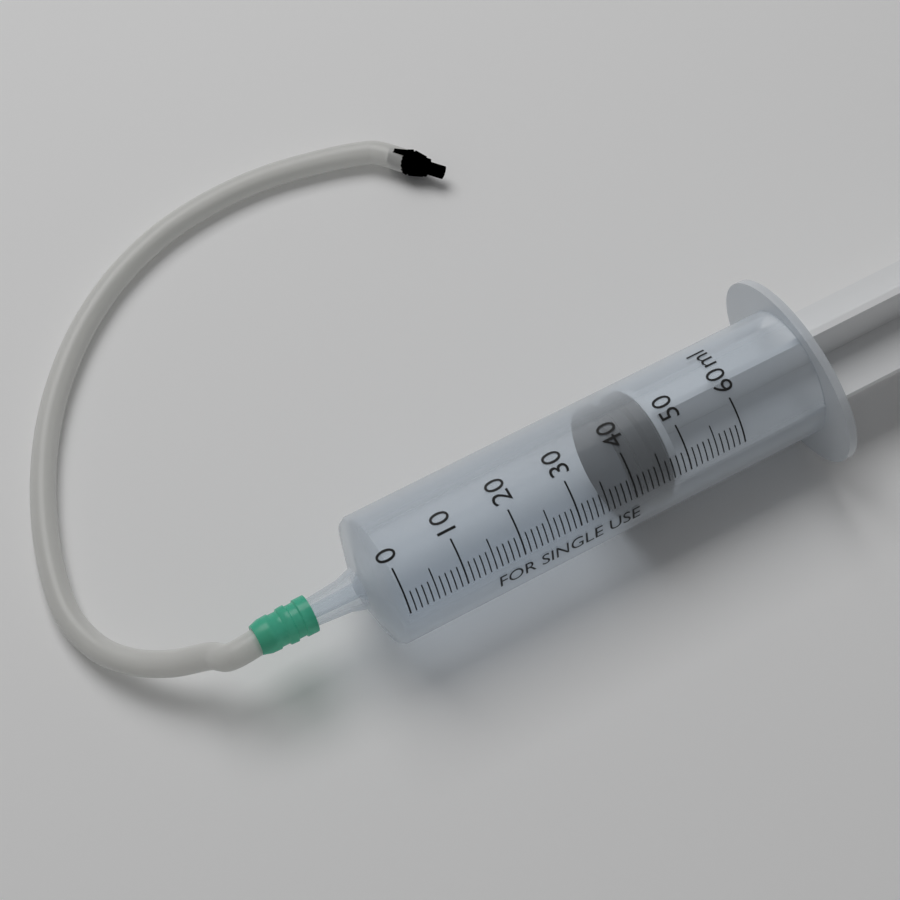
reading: 40 ml
